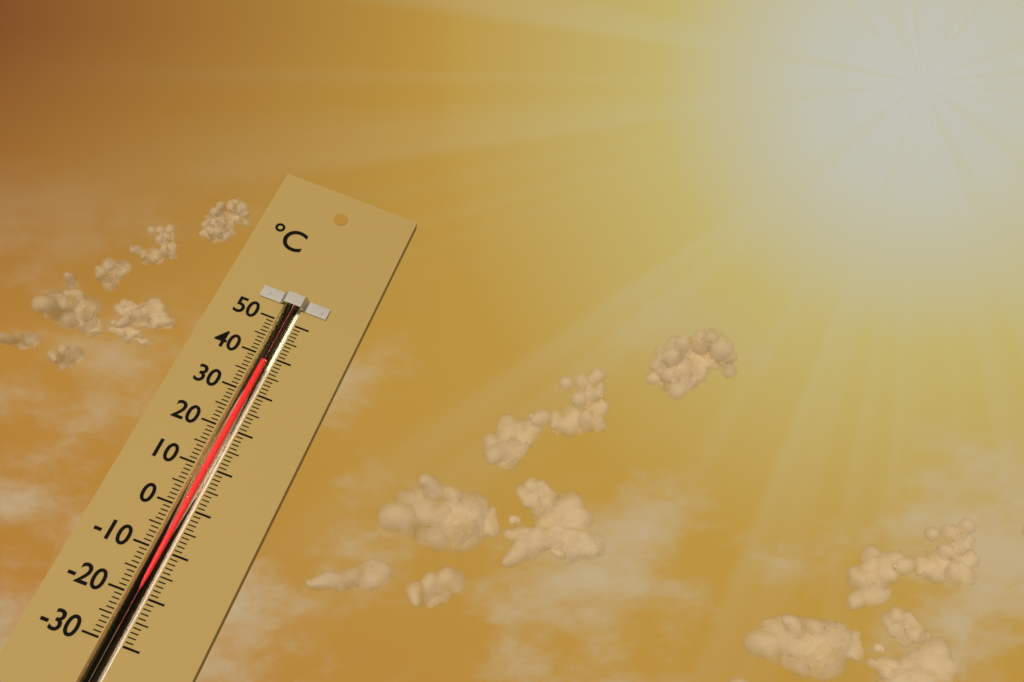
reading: 38 °C
